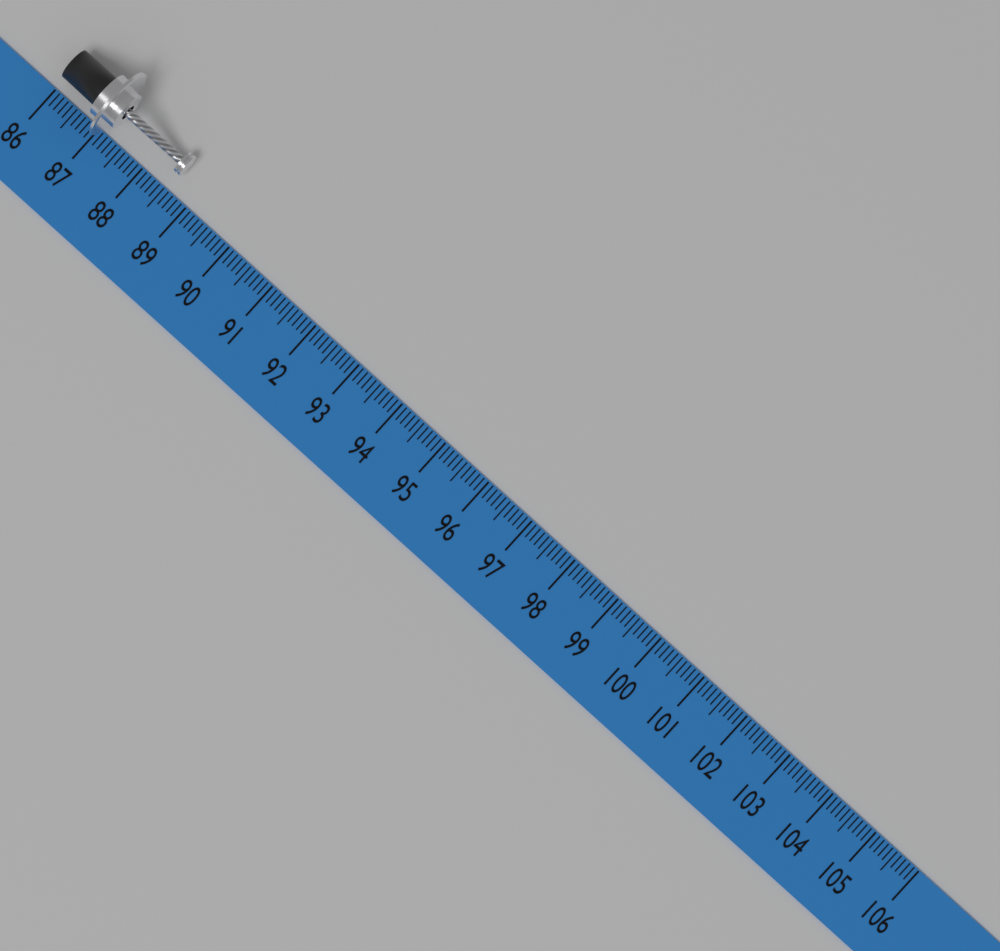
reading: 88.6 (no unit)
